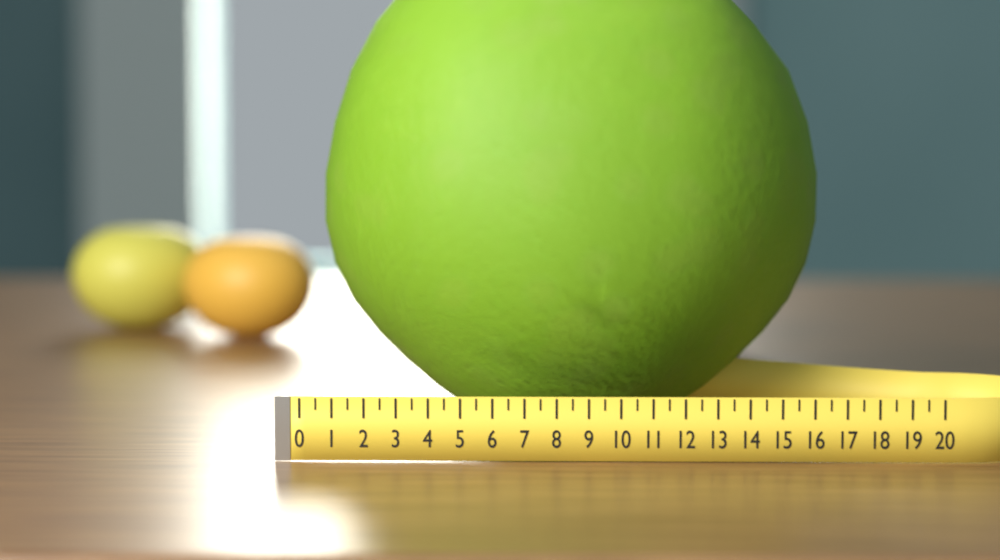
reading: 17.0 (no unit)
